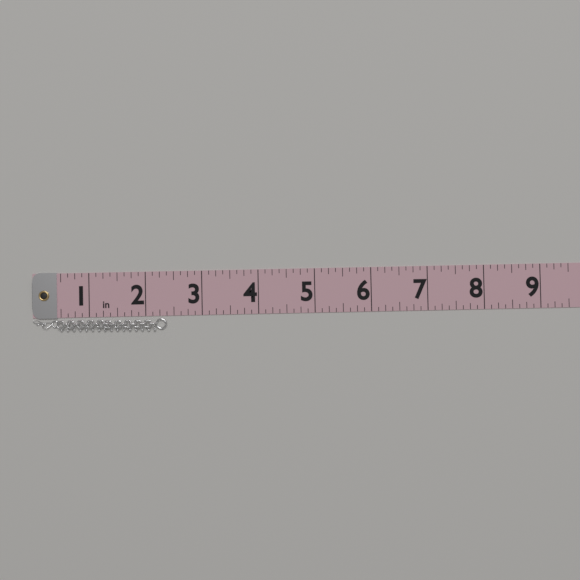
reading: 2.375 in
